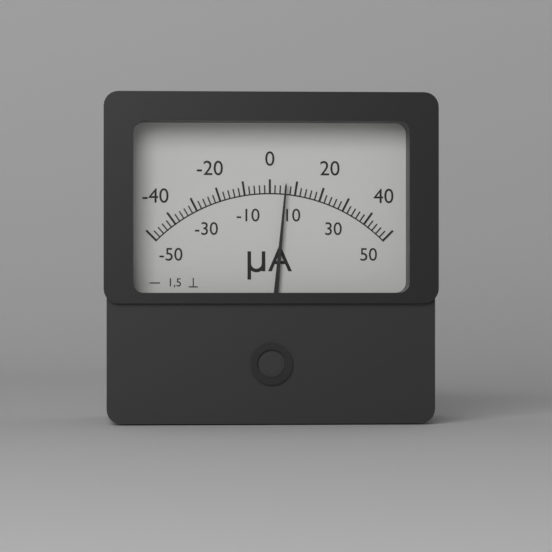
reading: 6 µA
